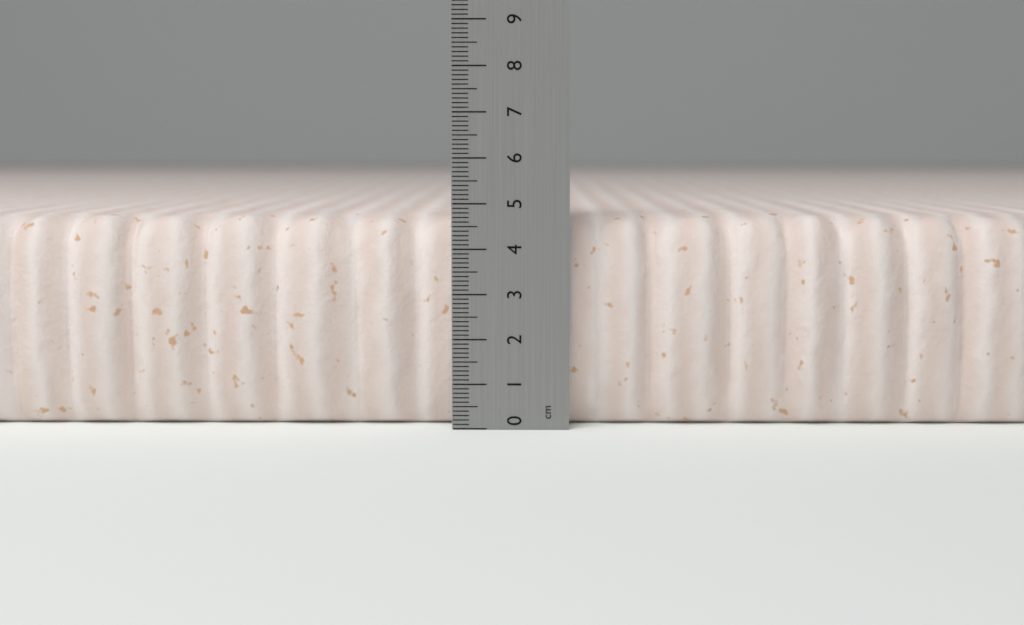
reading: 4.7 cm
